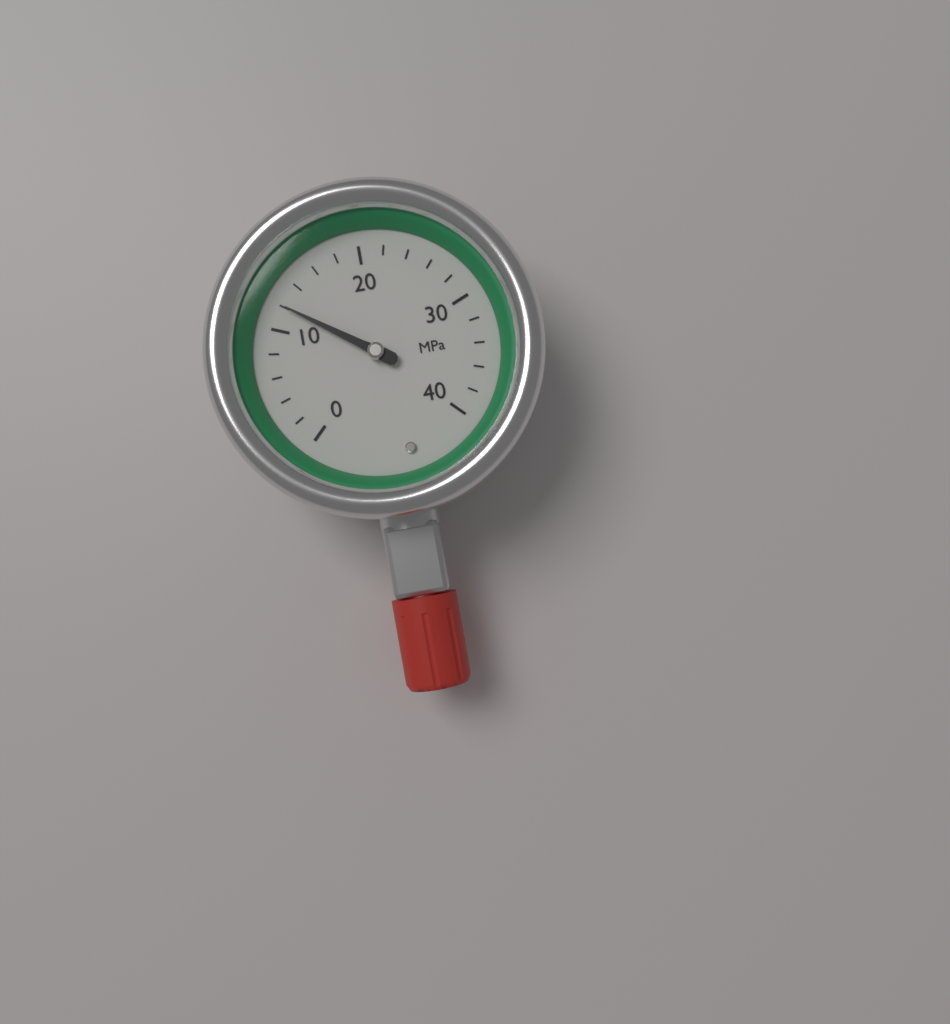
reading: 12 MPa
